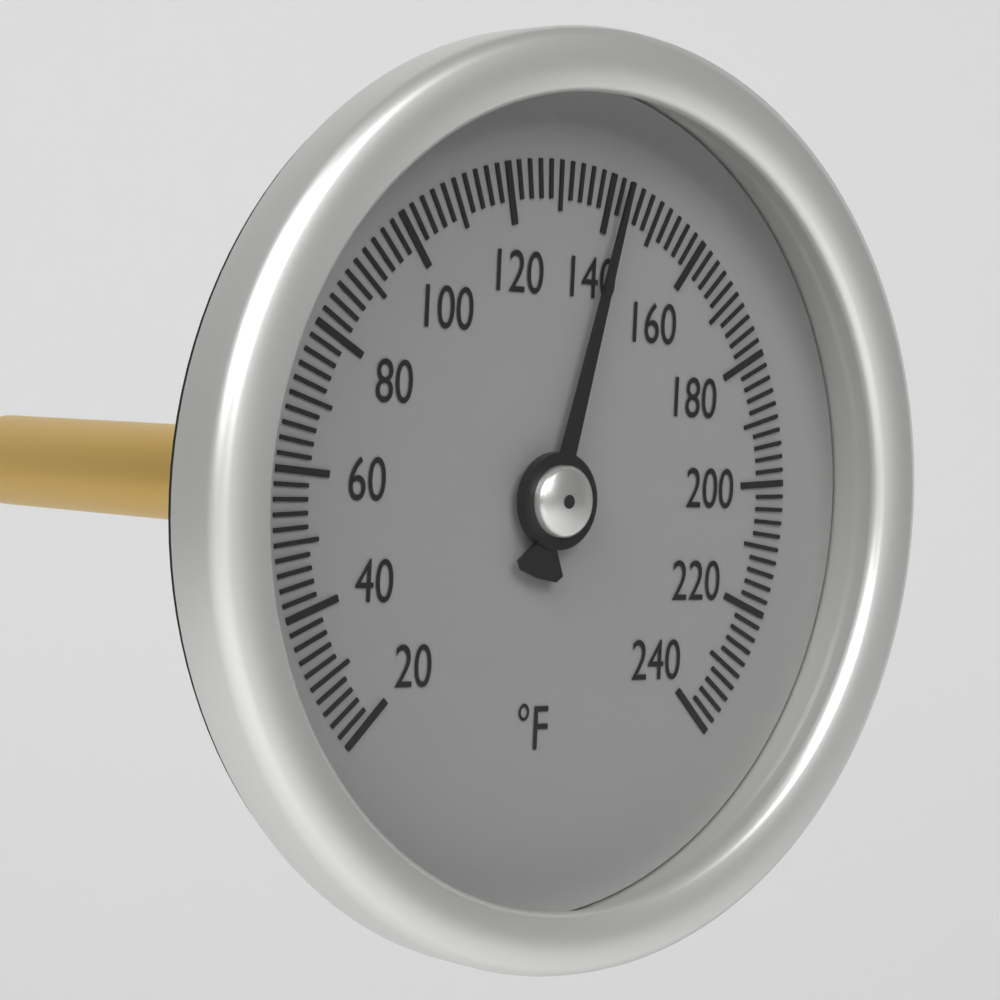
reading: 142 °F
